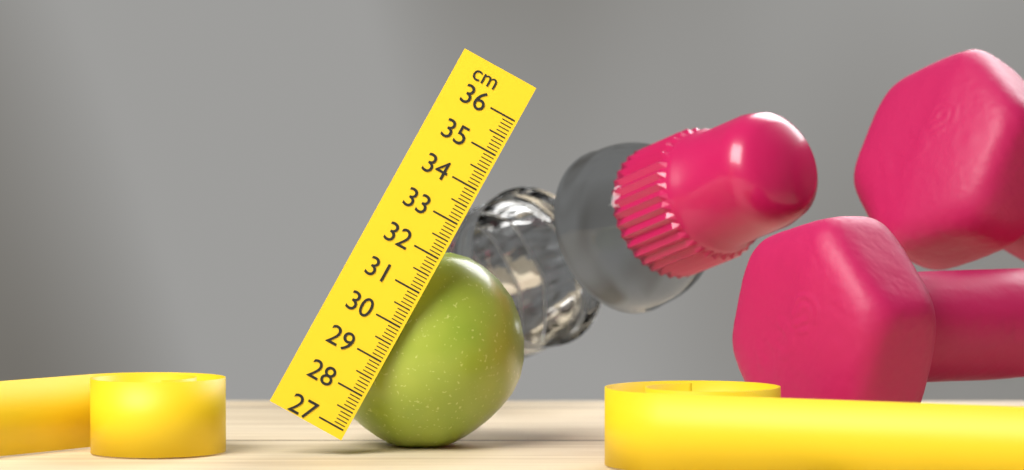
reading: 32.3 cm
